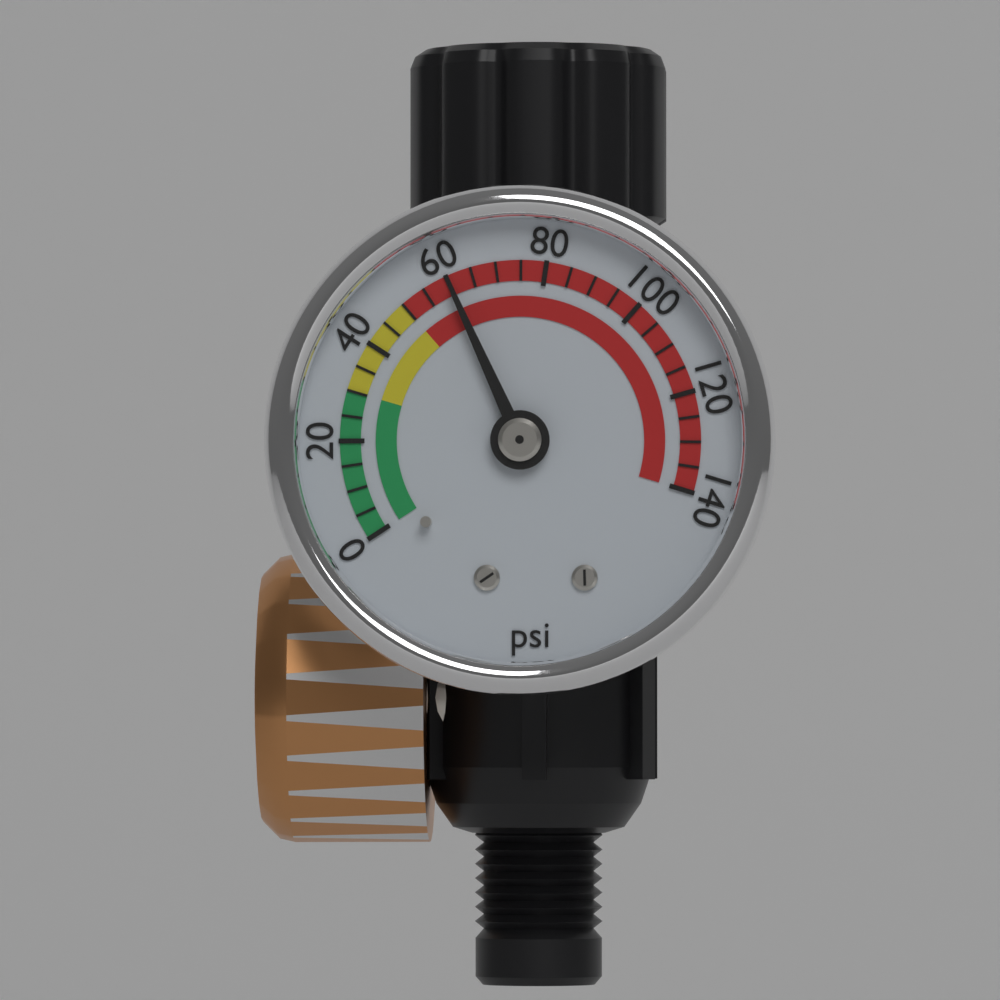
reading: 60 psi
